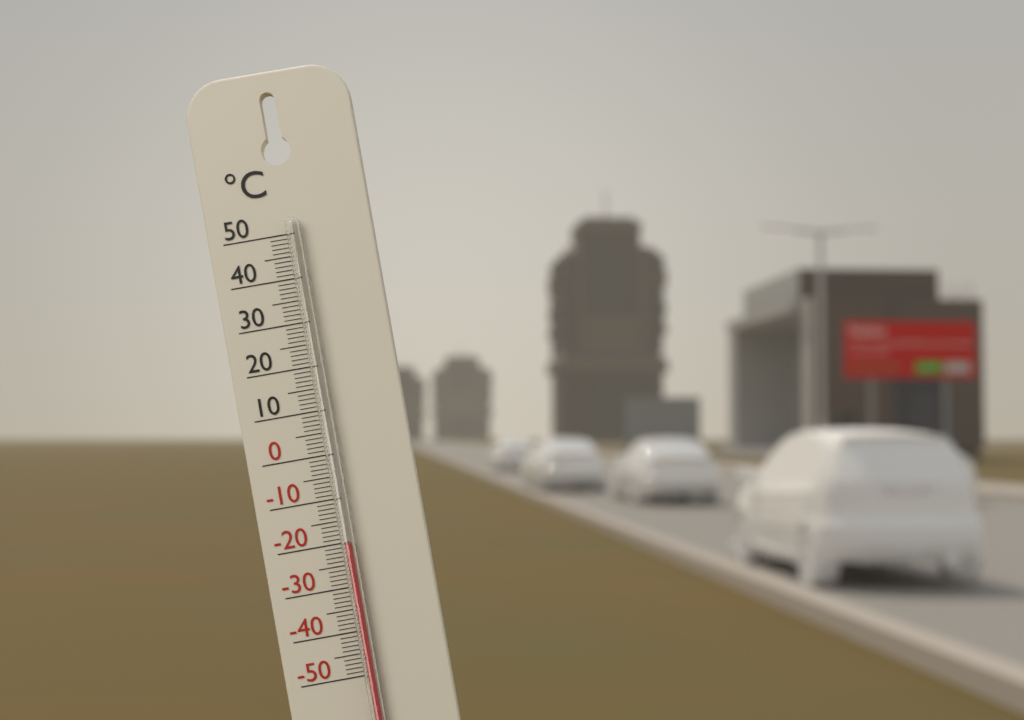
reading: -20 °C
